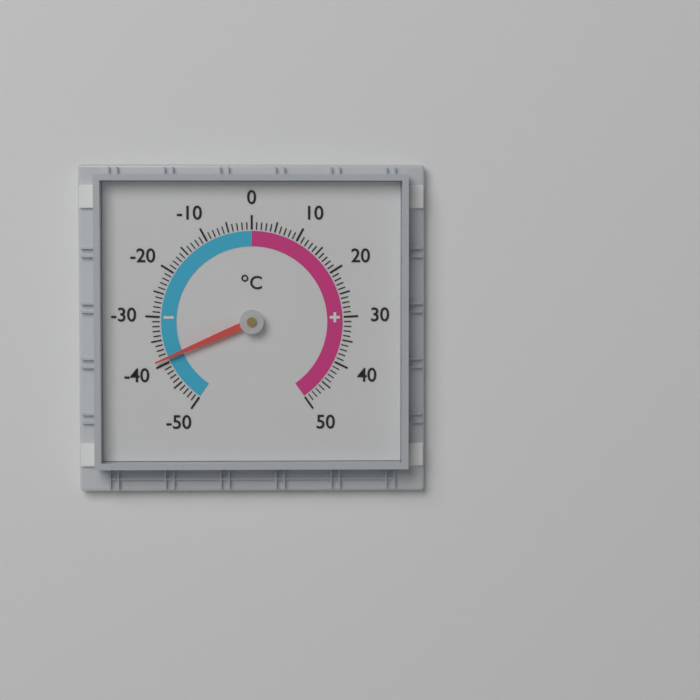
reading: -39 °C
